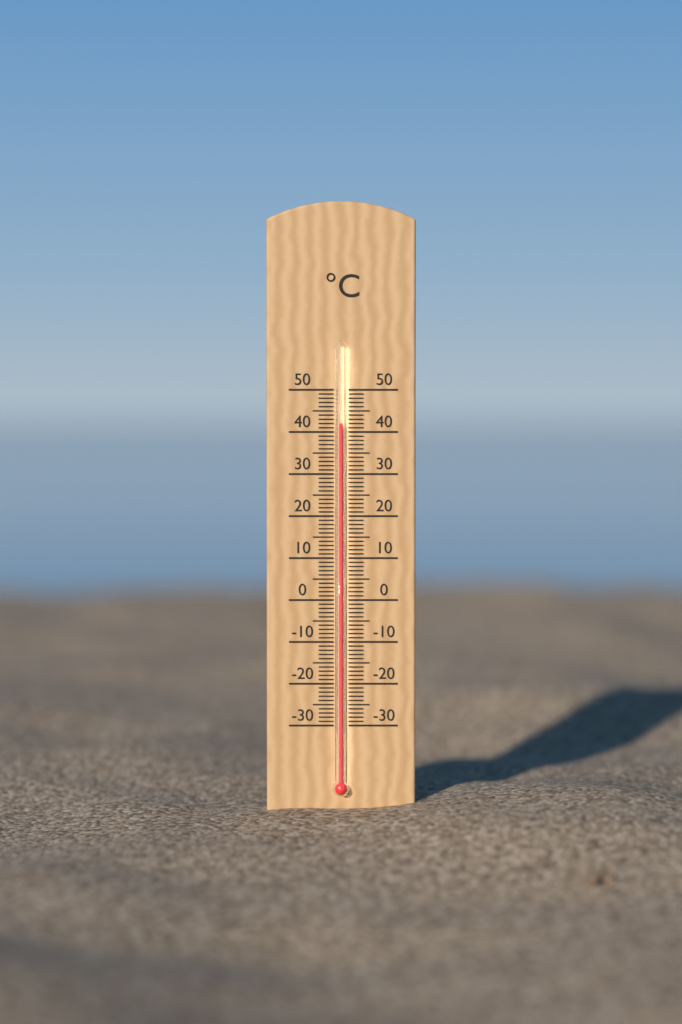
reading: 42 °C
